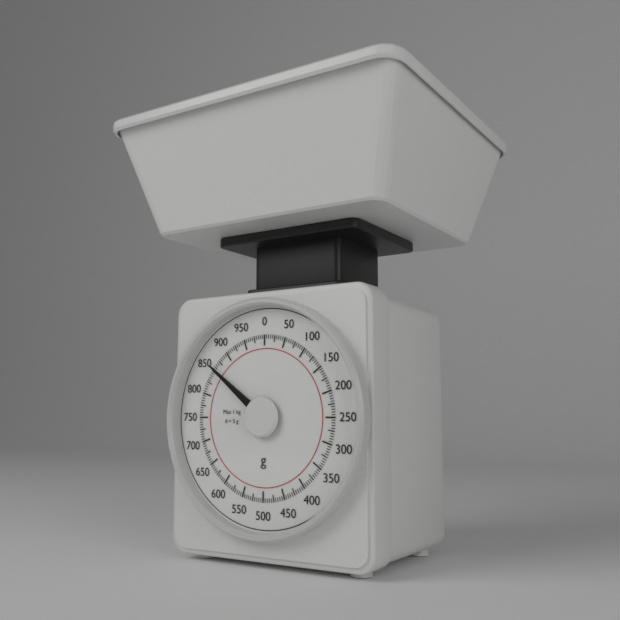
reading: 855 g
